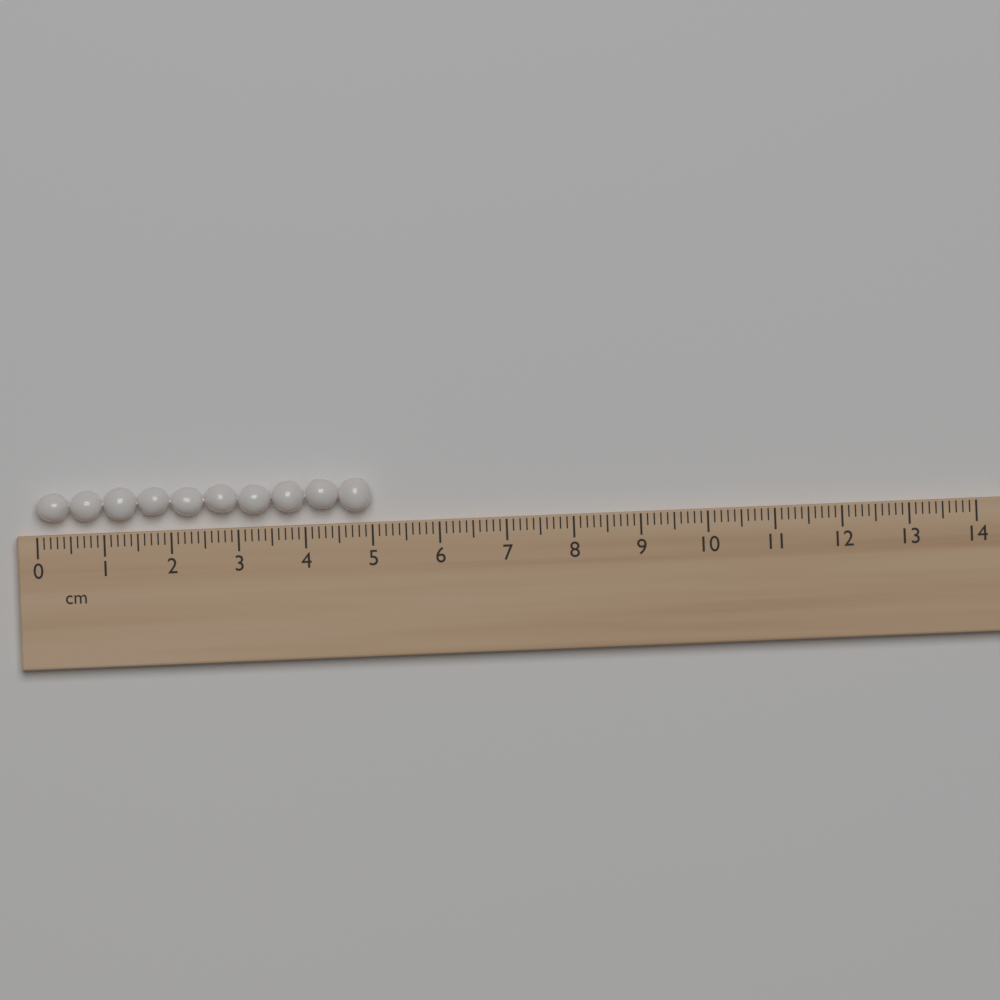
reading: 5.0 cm
